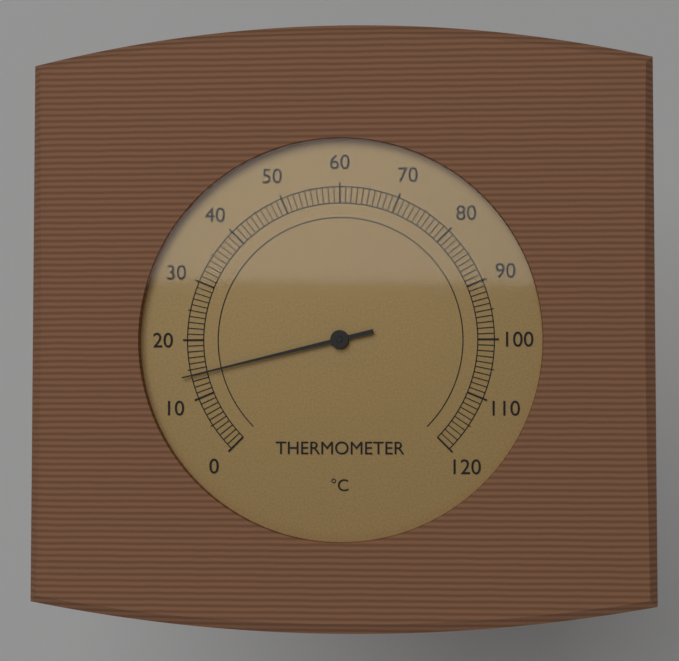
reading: 14 °C
